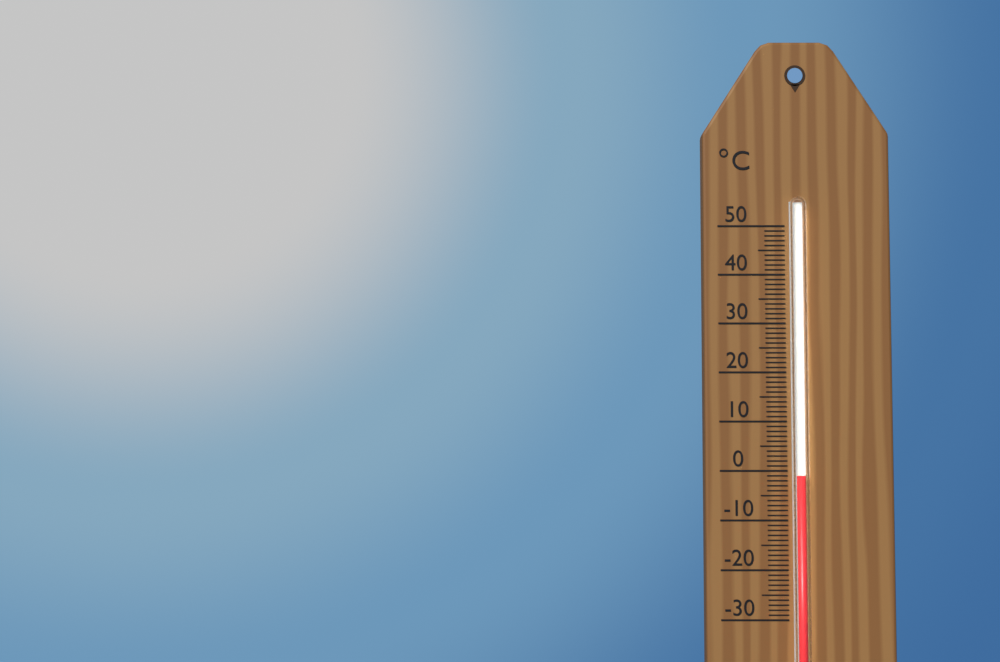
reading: -1 °C
